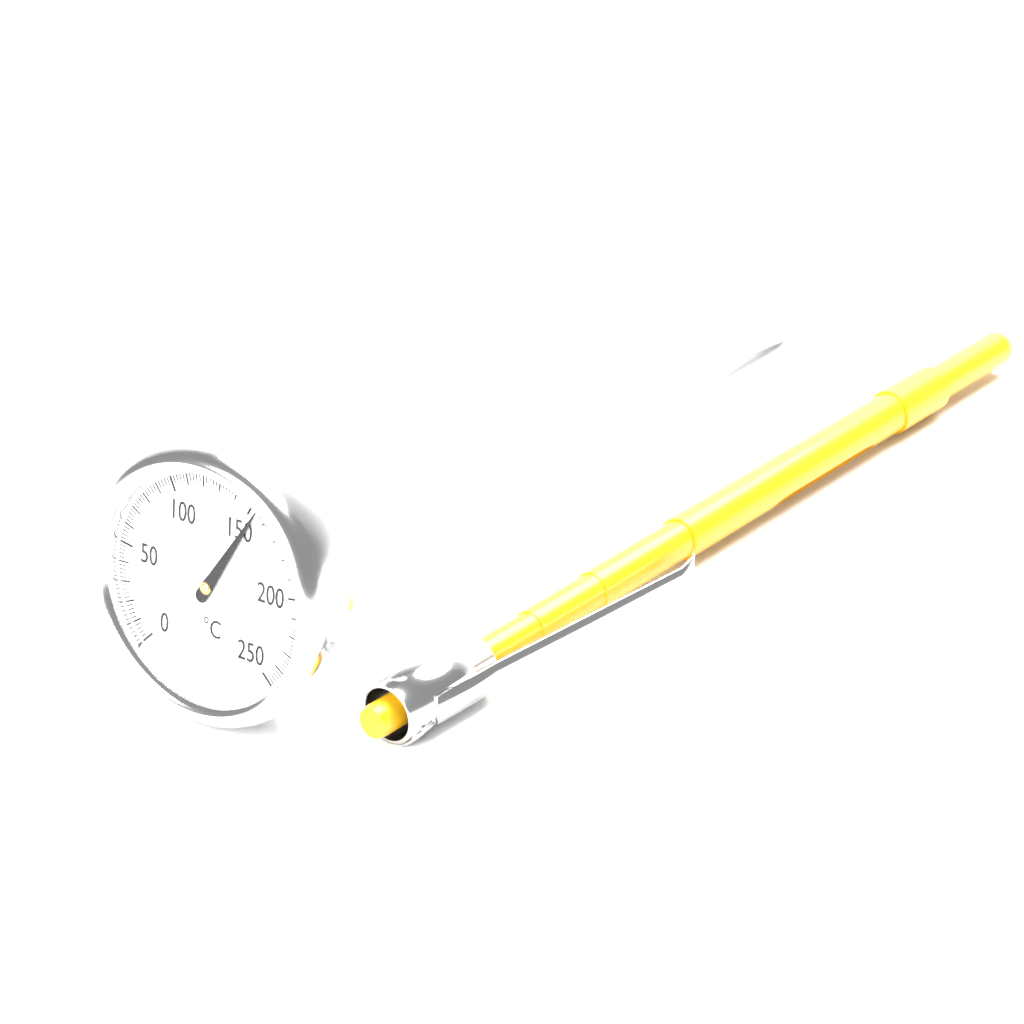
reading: 154 °C
